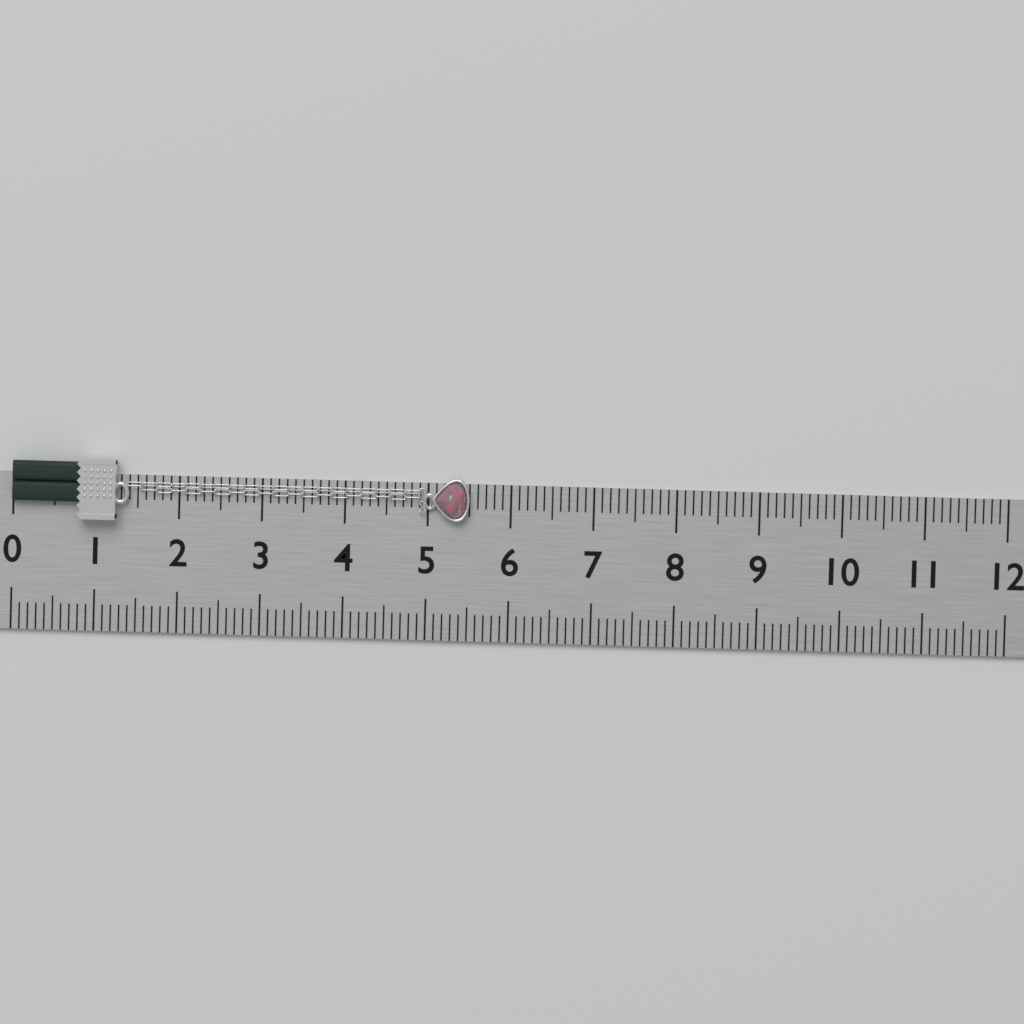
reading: 5.5 (no unit)
